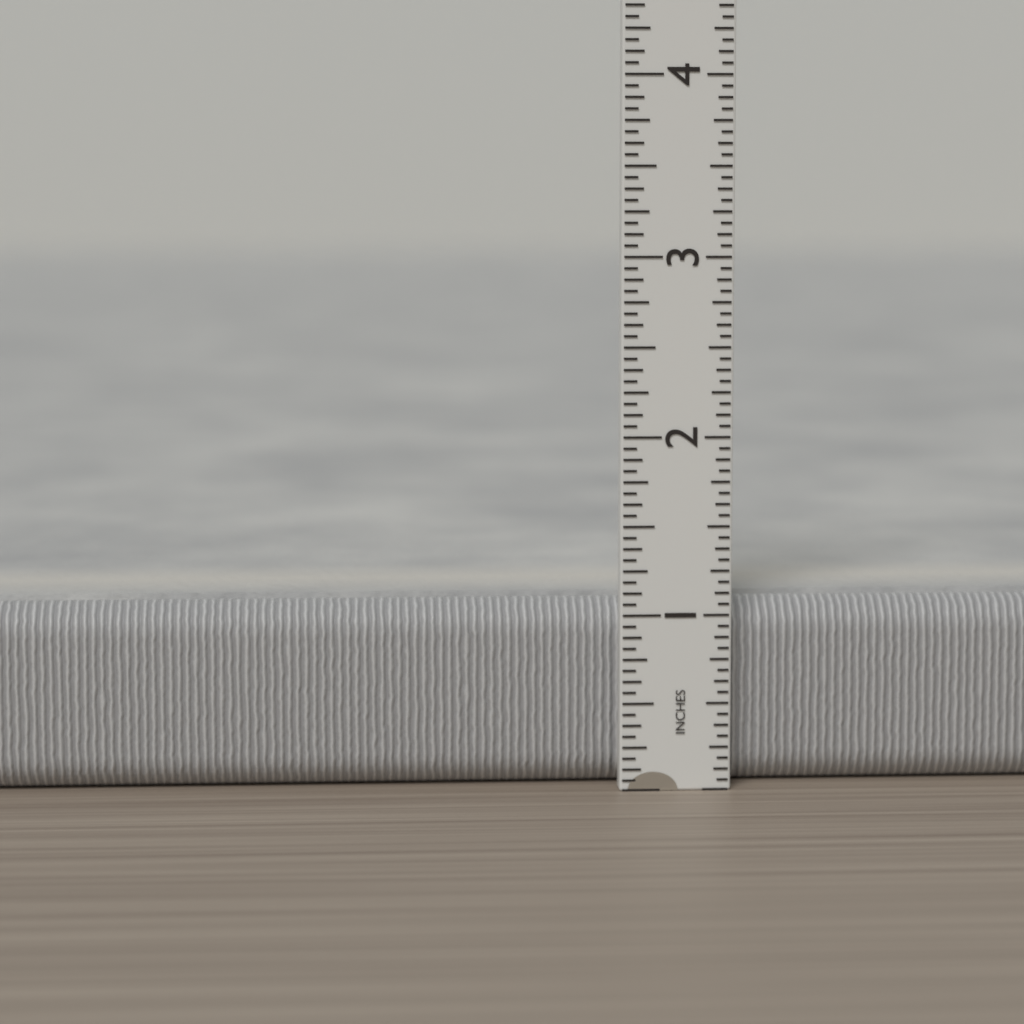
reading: 1.0625 in
